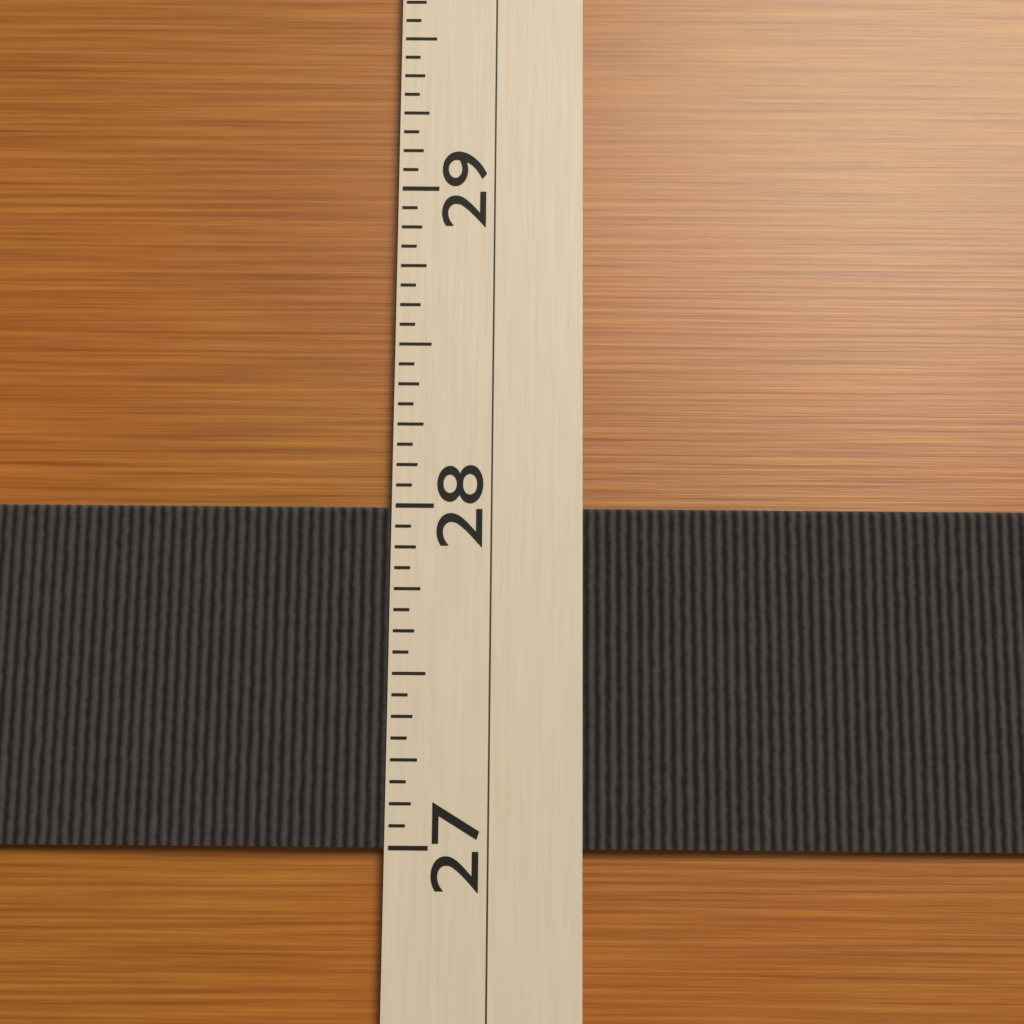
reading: 28.0000 (no unit)
